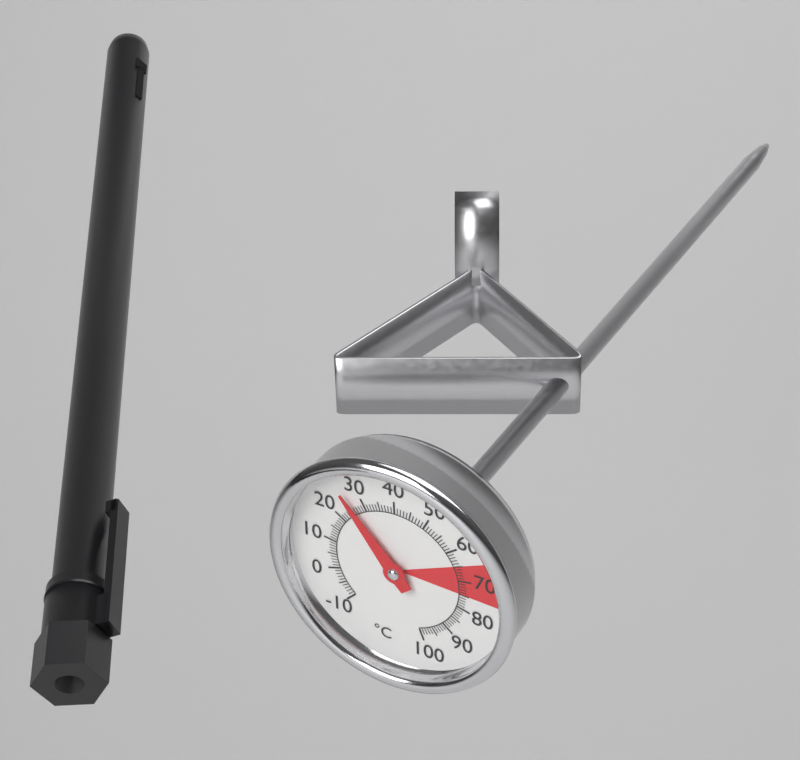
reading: 26 °C
